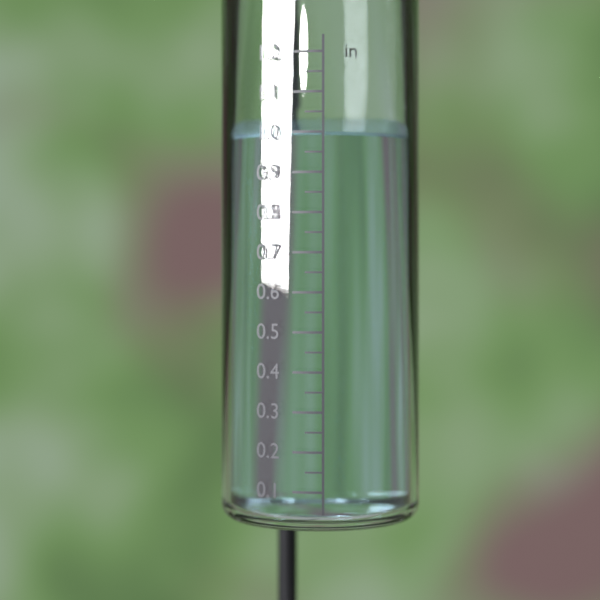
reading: 1.00 in
